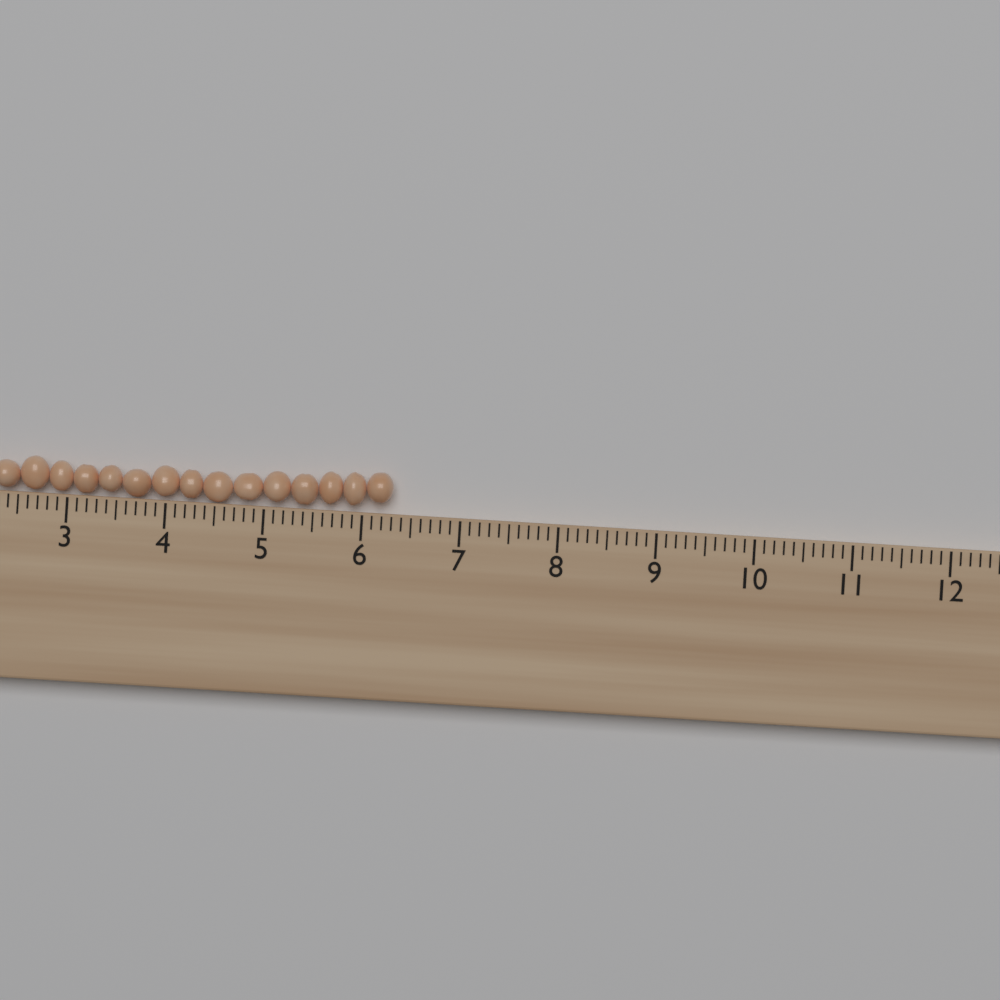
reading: 6.3 cm
